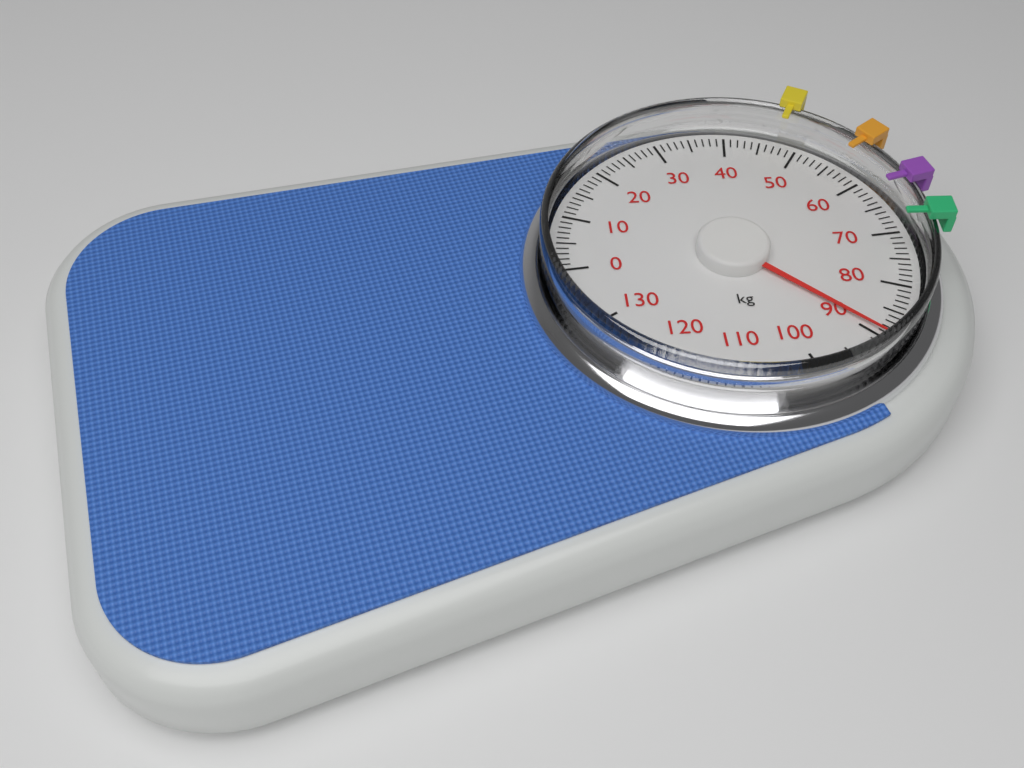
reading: 89 kg
